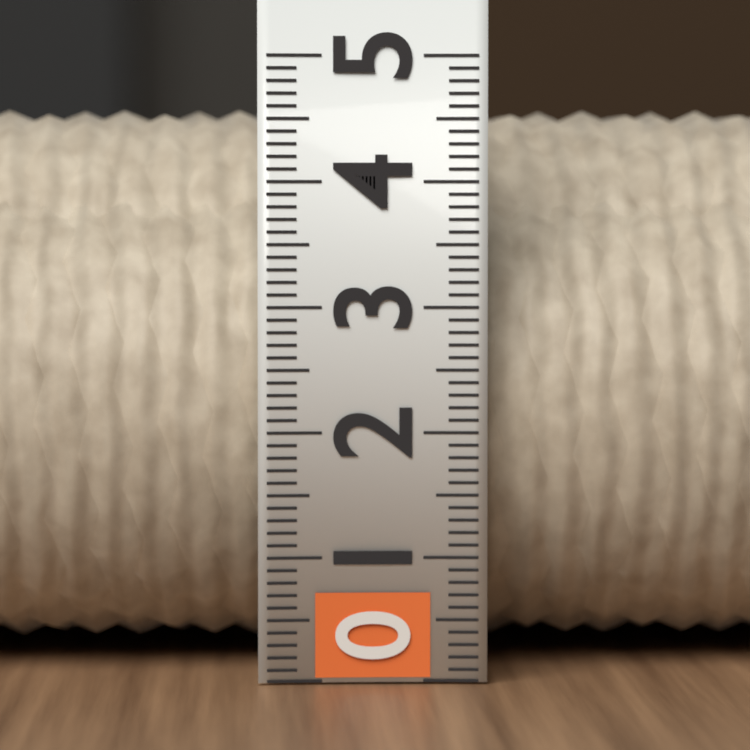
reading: 4.7 (no unit)
